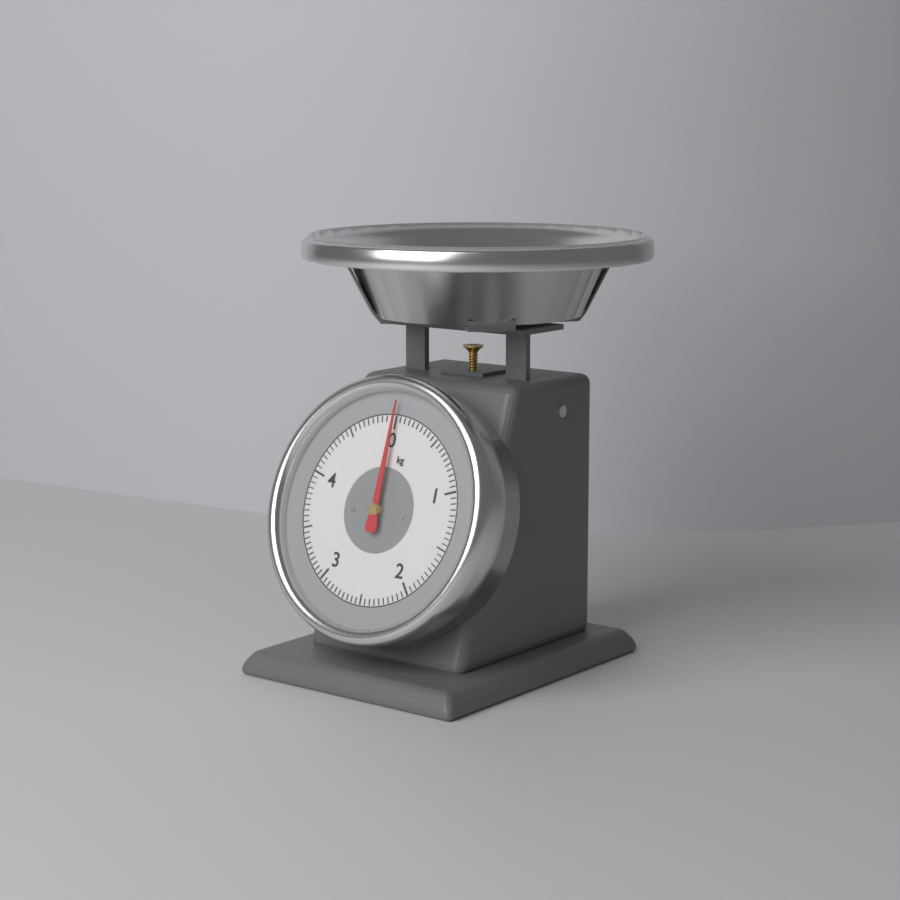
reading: 0.00 kg
